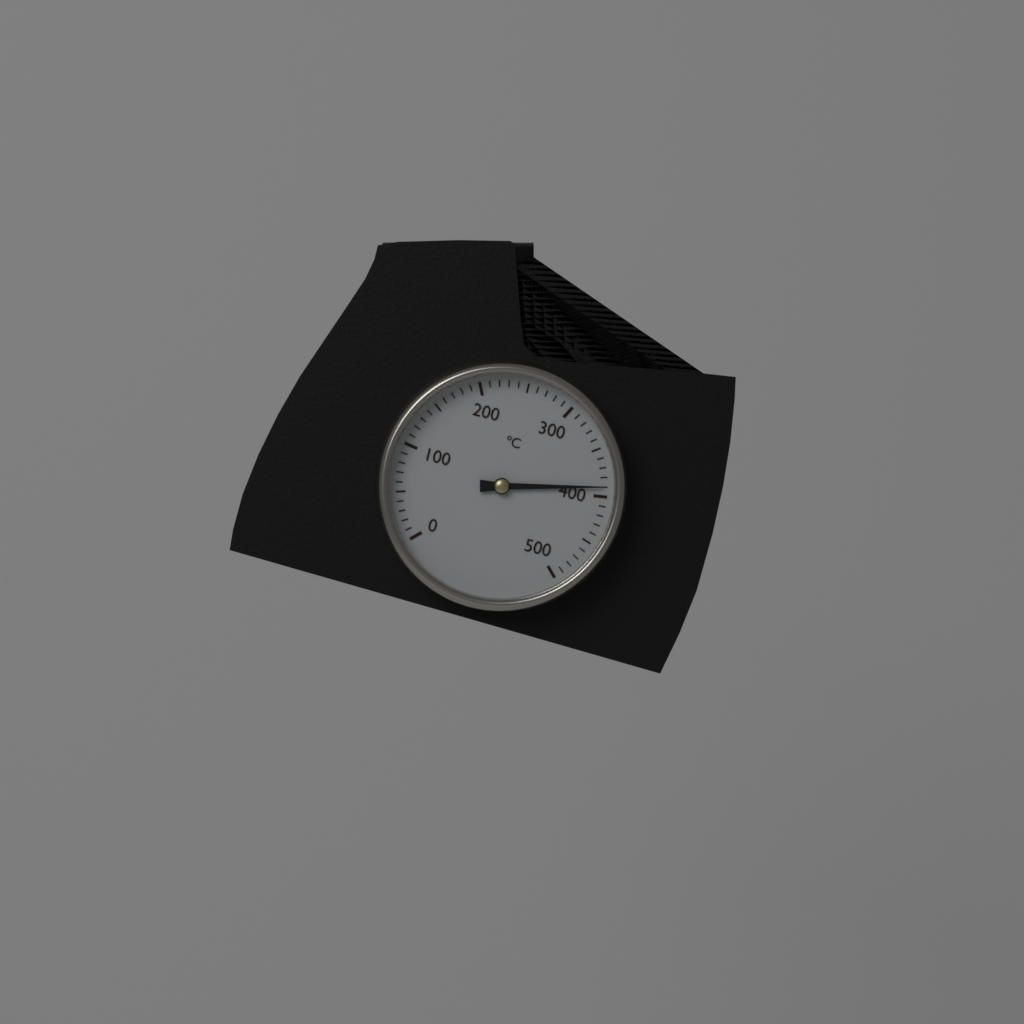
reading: 390 °C
